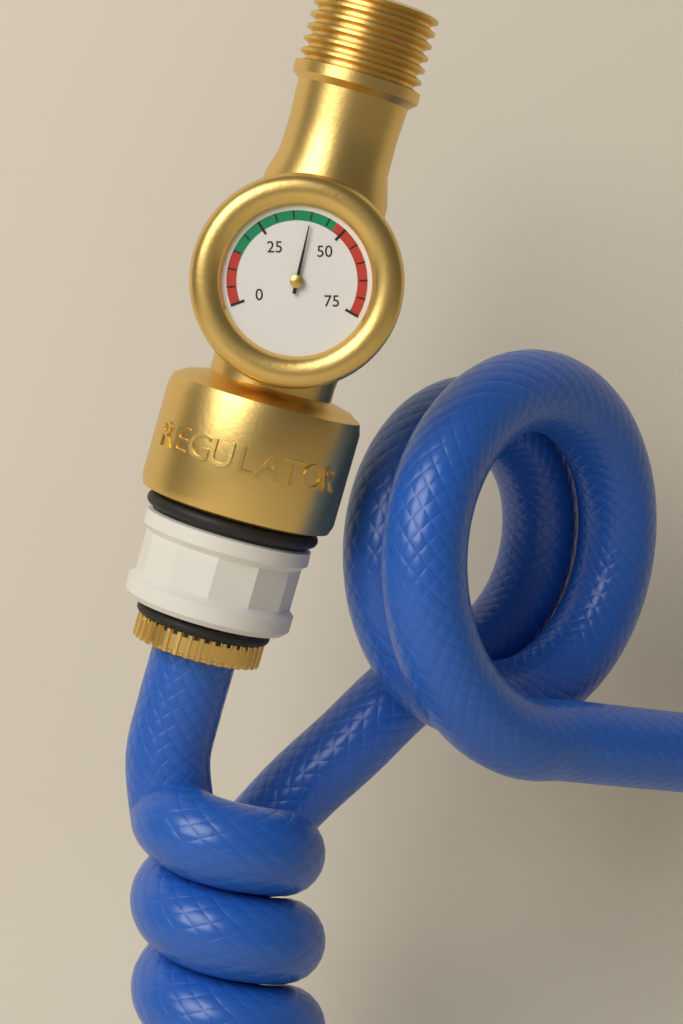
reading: 40 (no unit)
